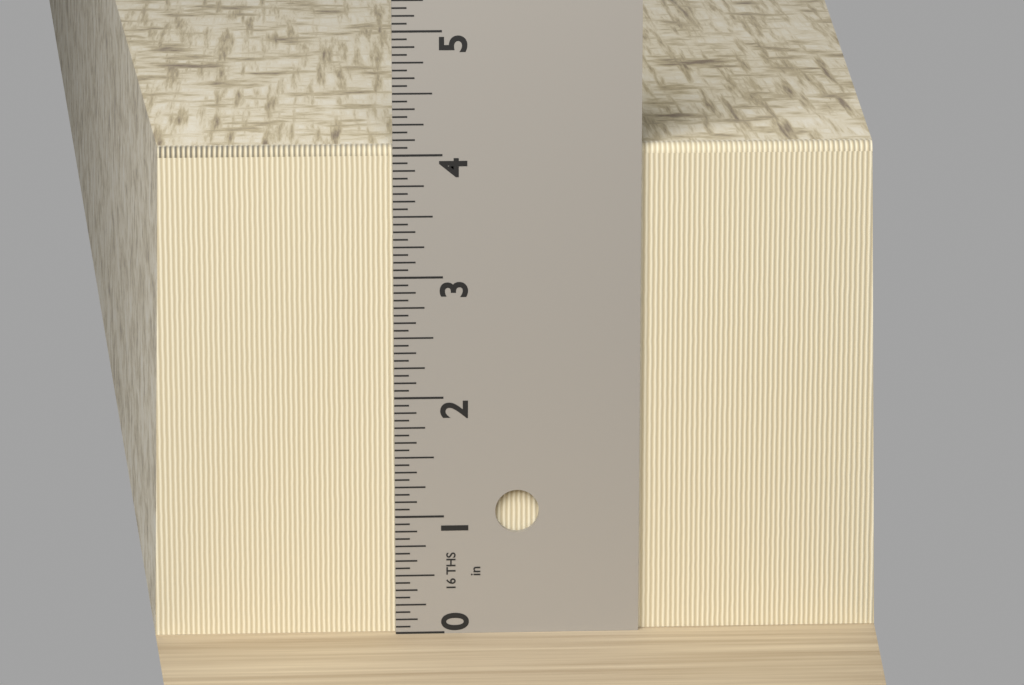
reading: 4.0625 in
